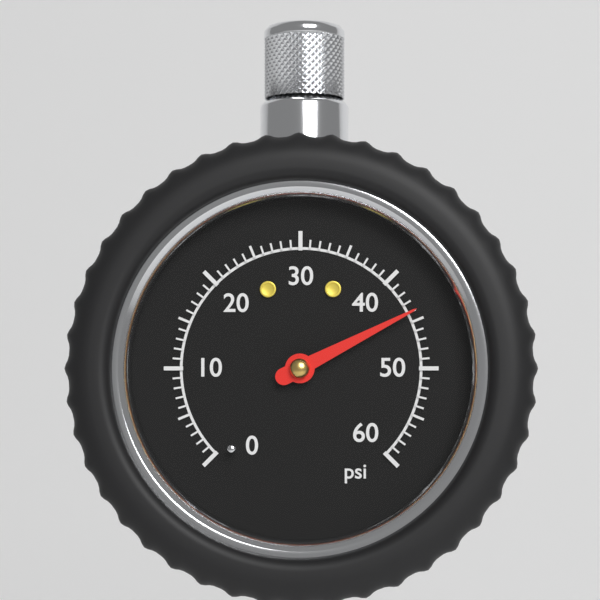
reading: 44 psi
